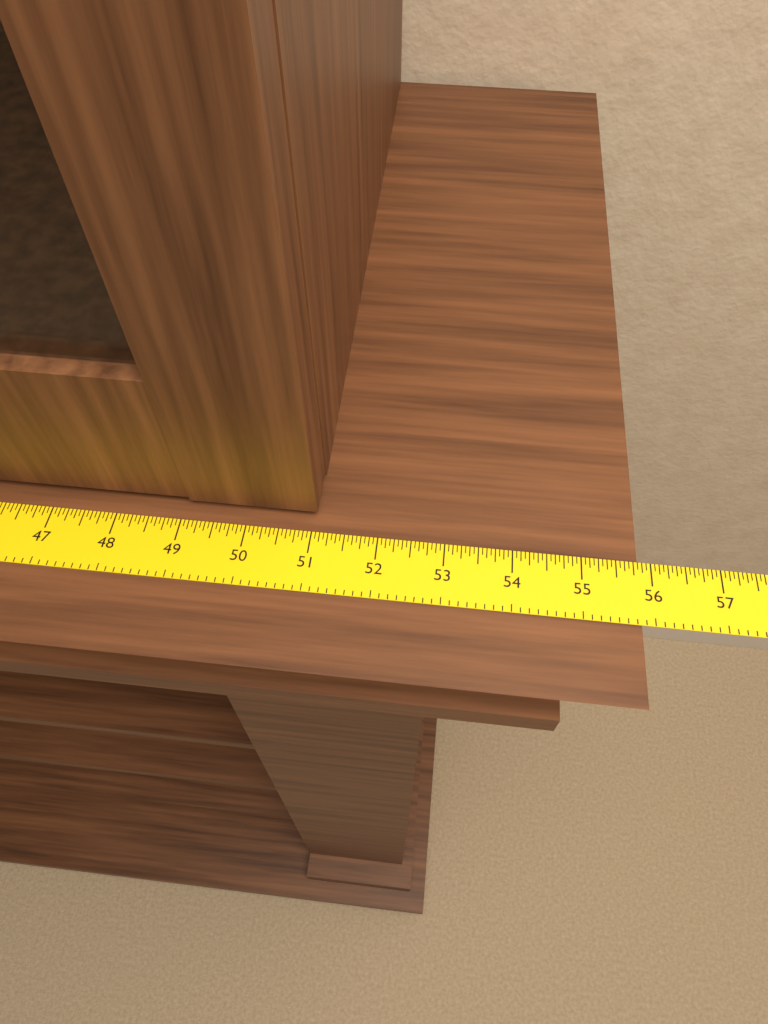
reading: 55.8125 in
